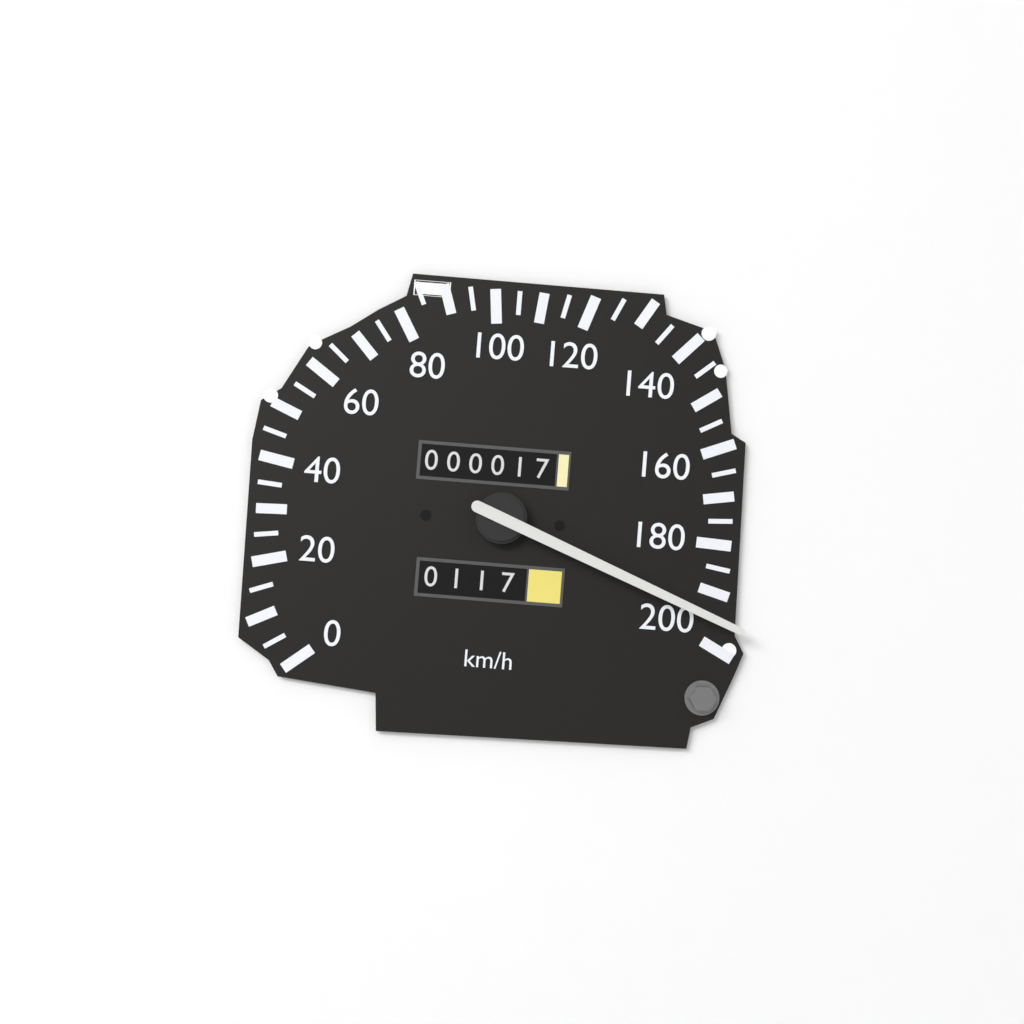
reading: 195 km/h
